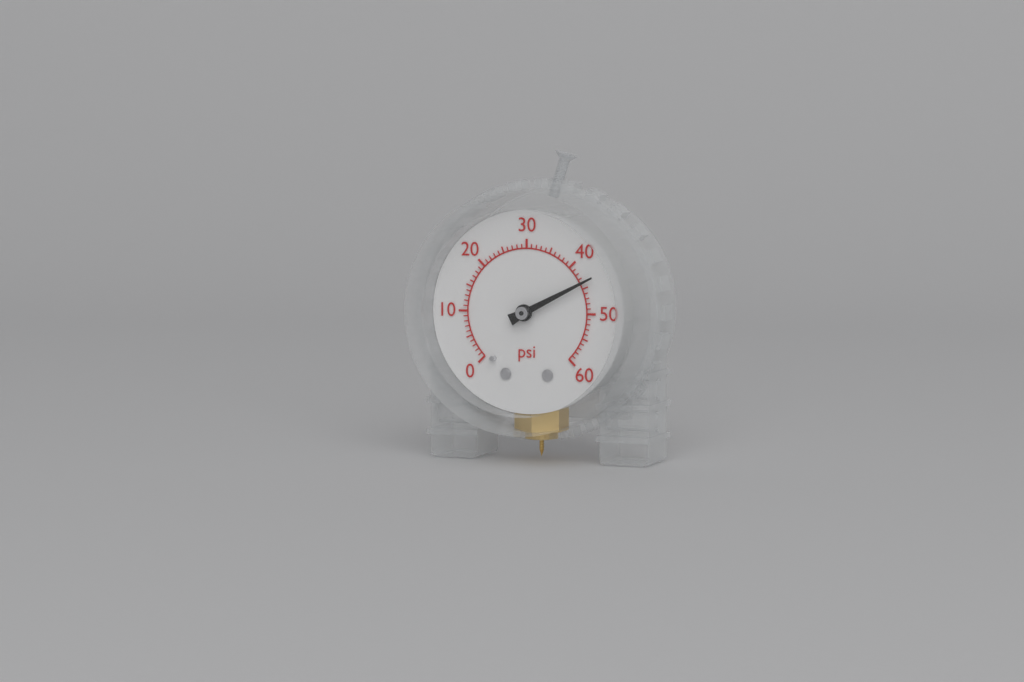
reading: 44 psi
